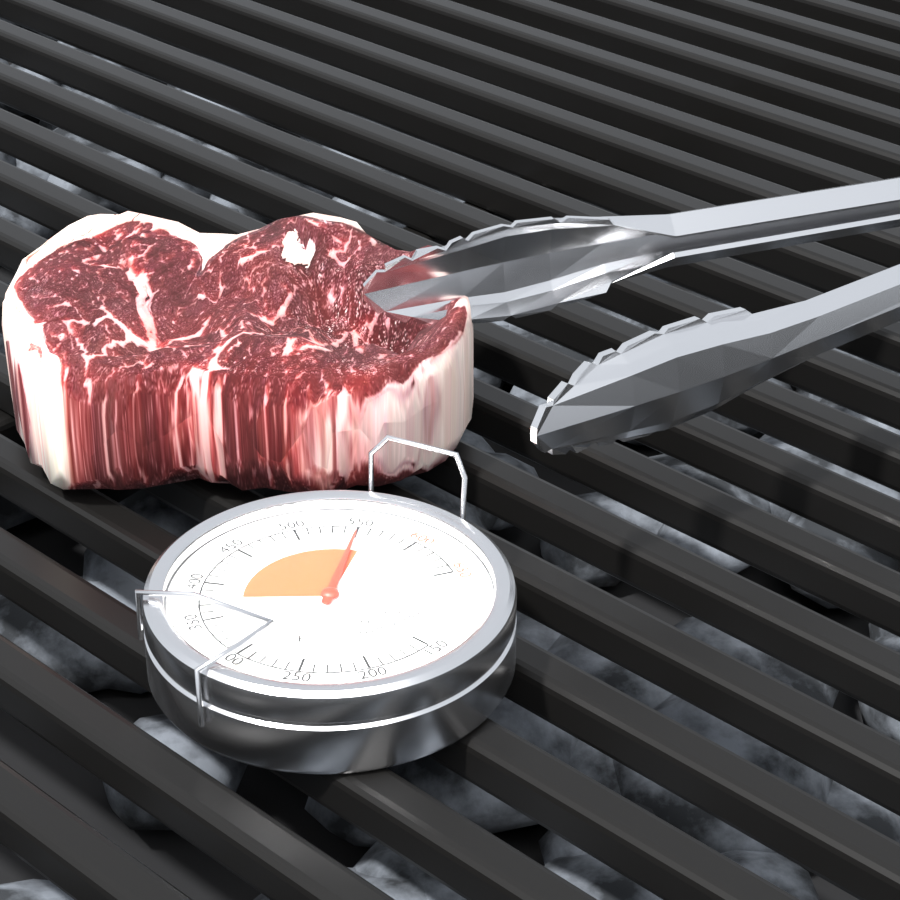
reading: 550 °F
